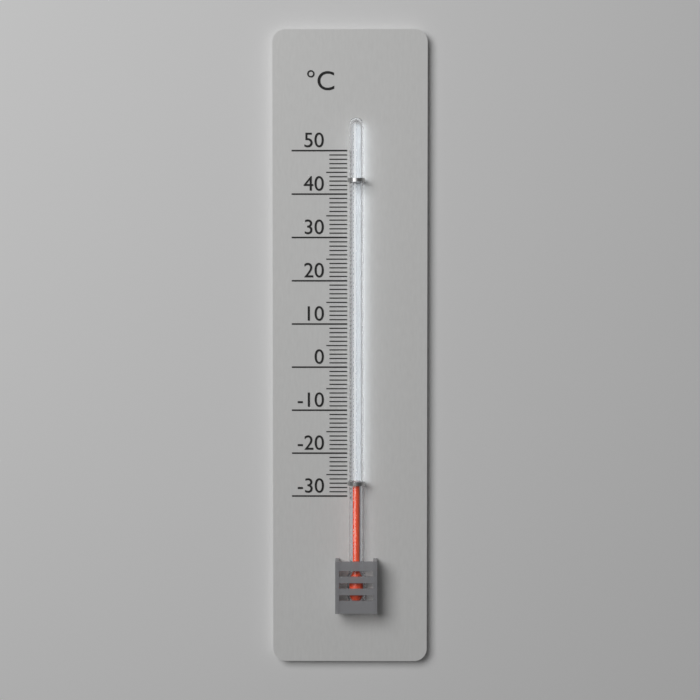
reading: -27 °C
